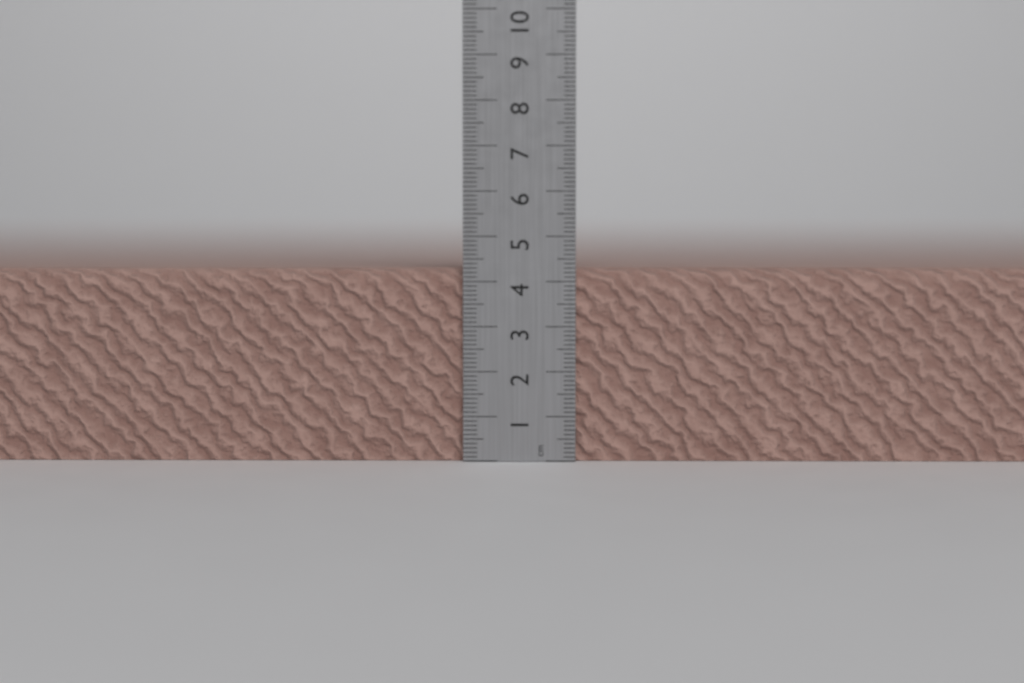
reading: 4.3 cm
